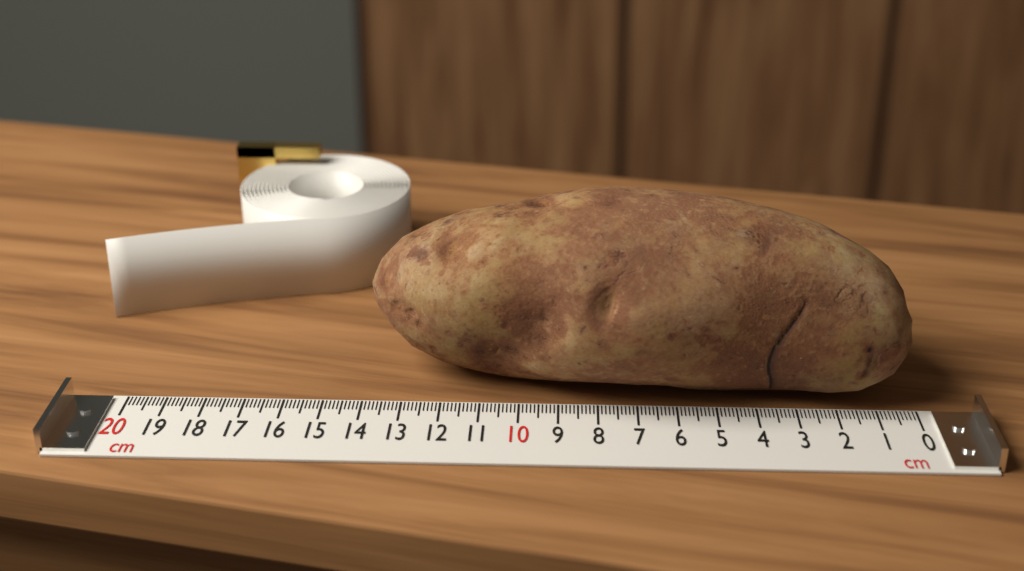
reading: 13.9 cm
